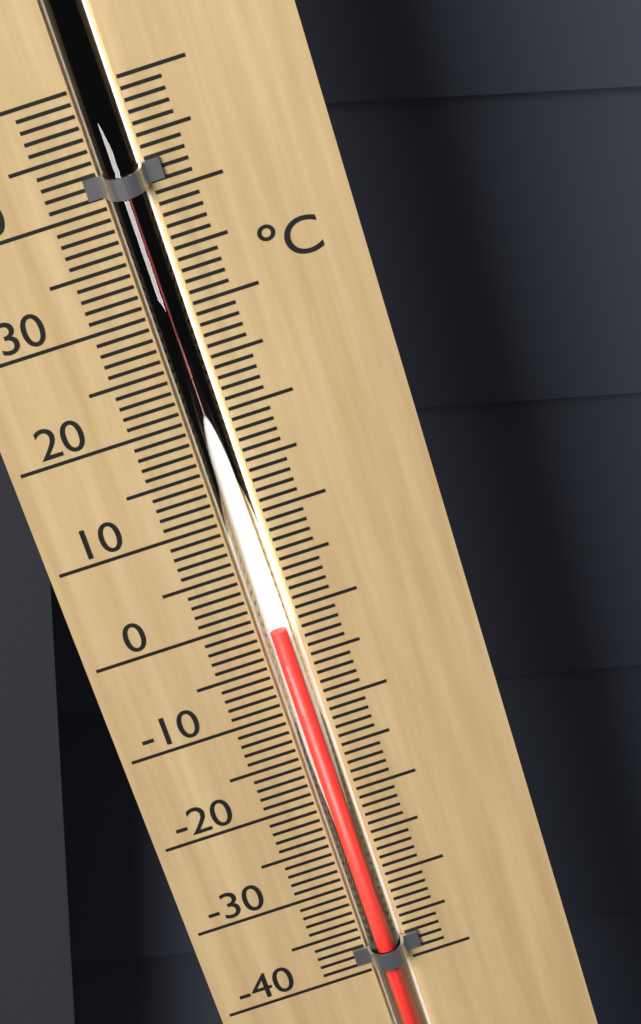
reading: -1 °C
